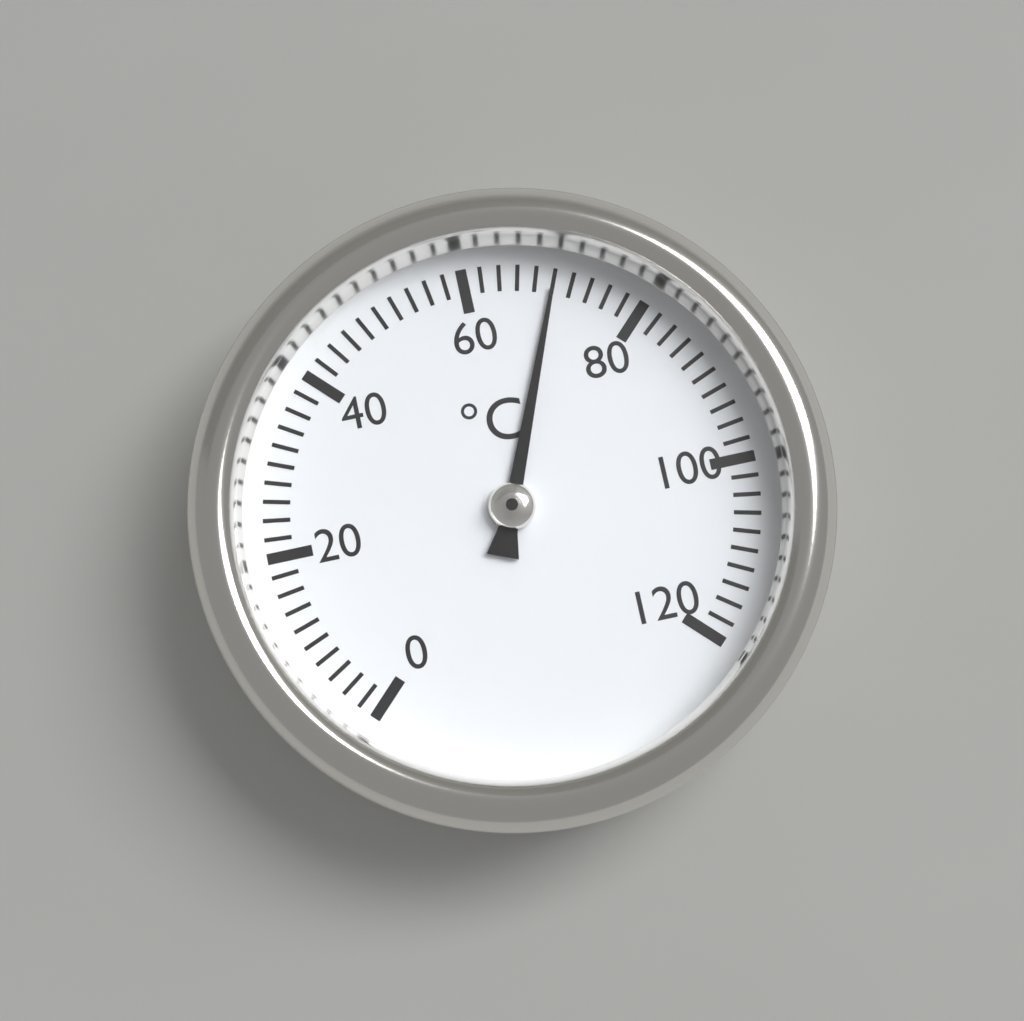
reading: 70 °C
